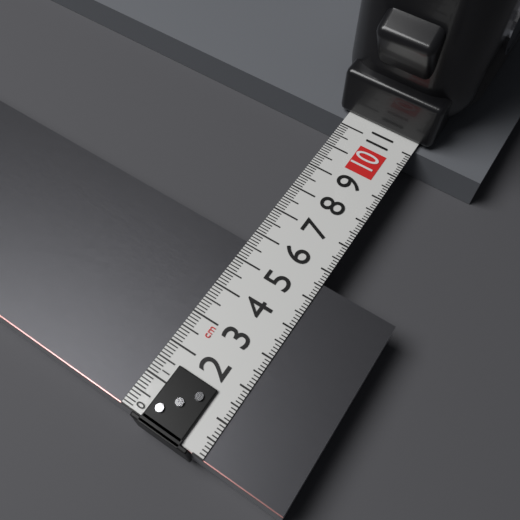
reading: 5.6 cm
